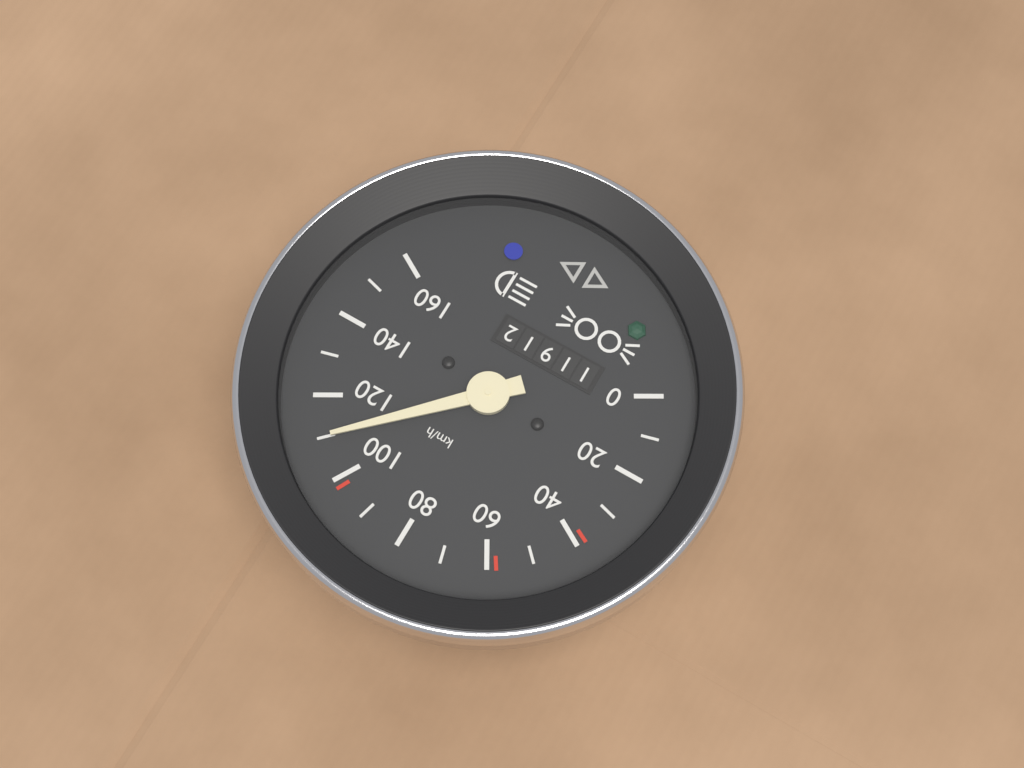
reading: 110 km/h
